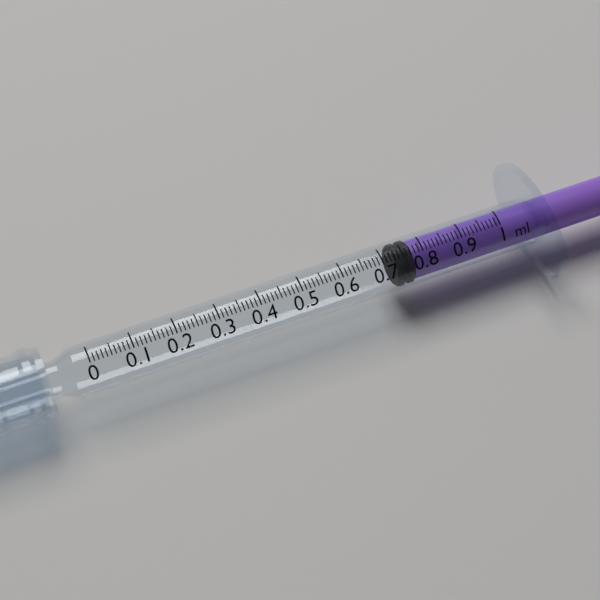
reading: 0.73 ml
